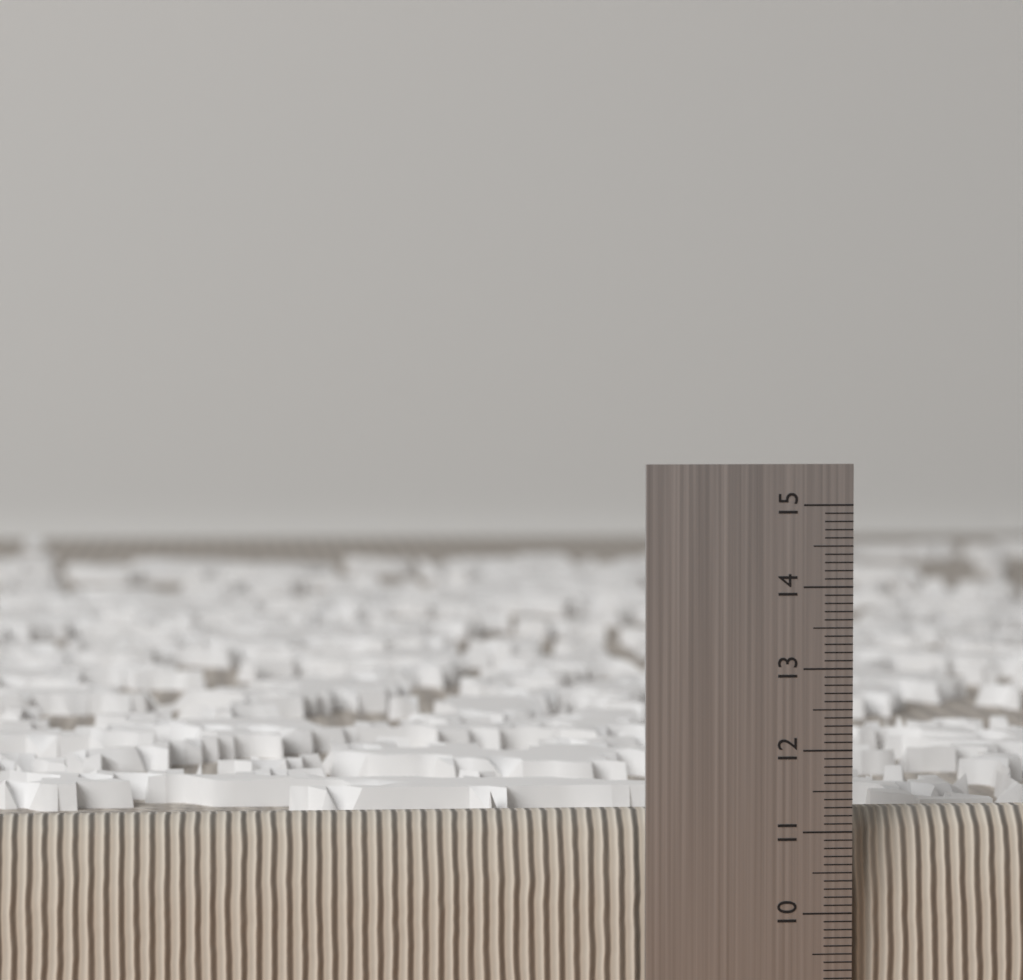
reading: 11.2 (no unit)
